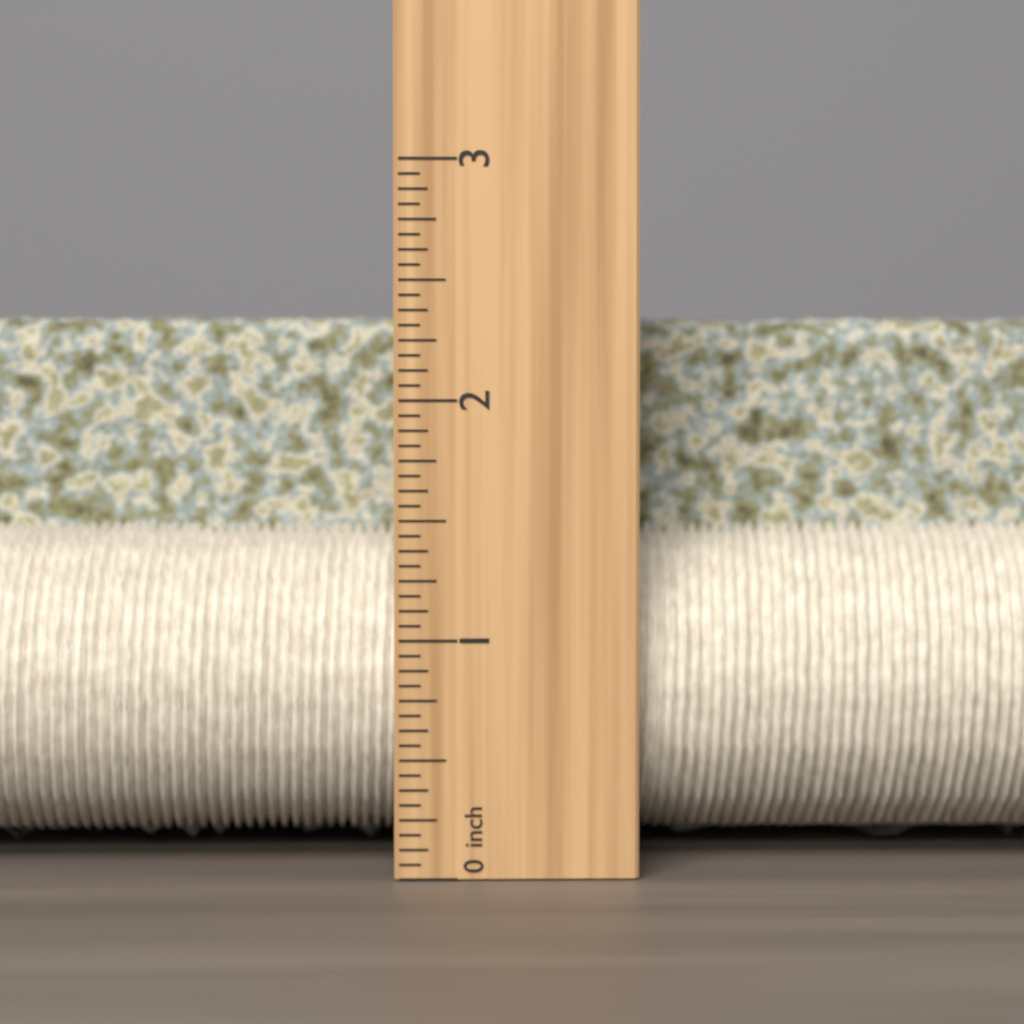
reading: 2.3750 inch
